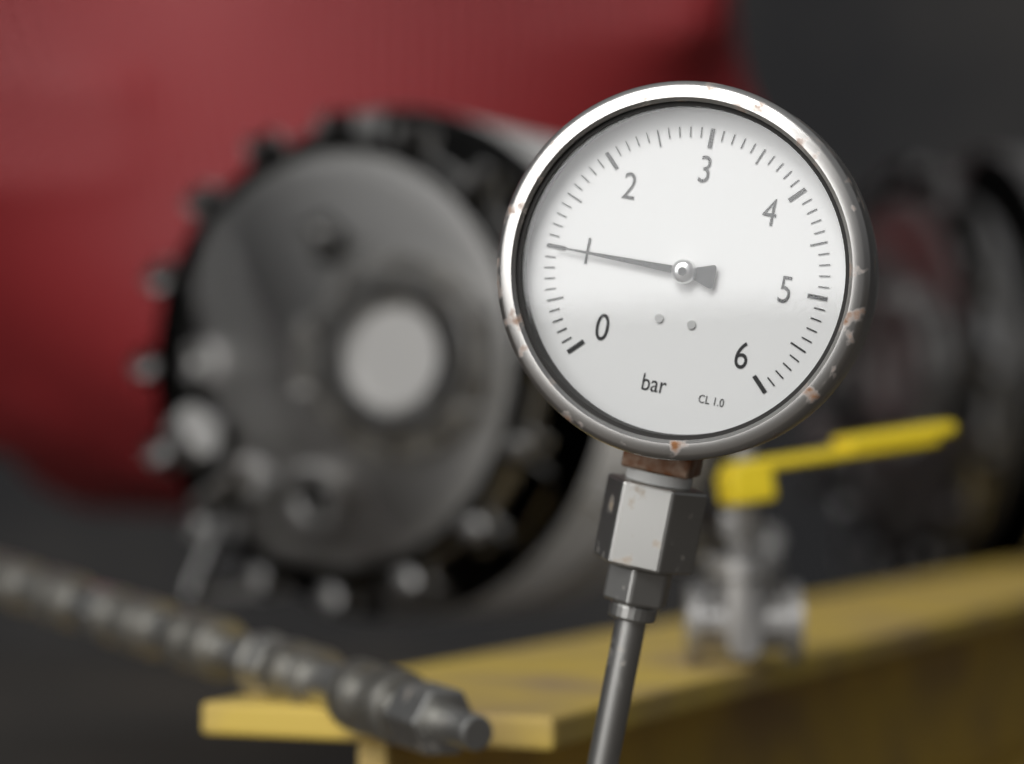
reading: 1.0 bar
